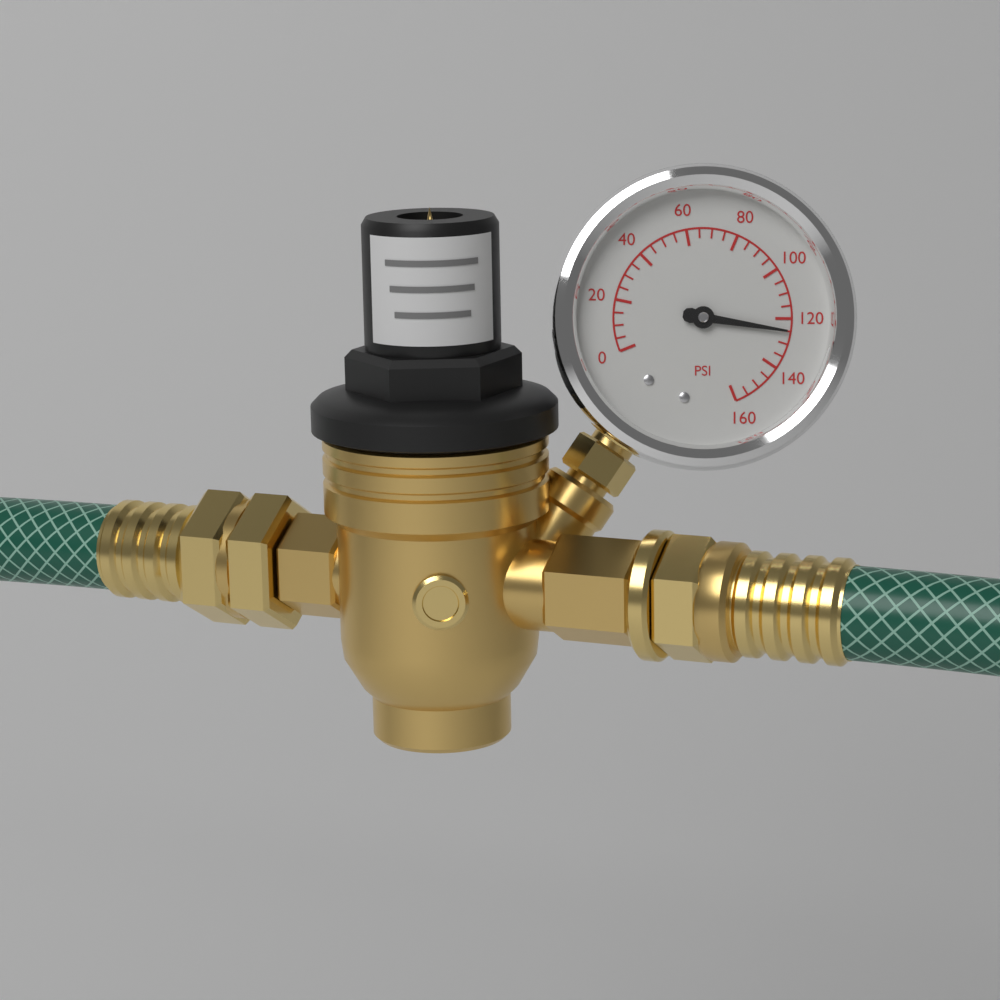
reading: 125 psi
